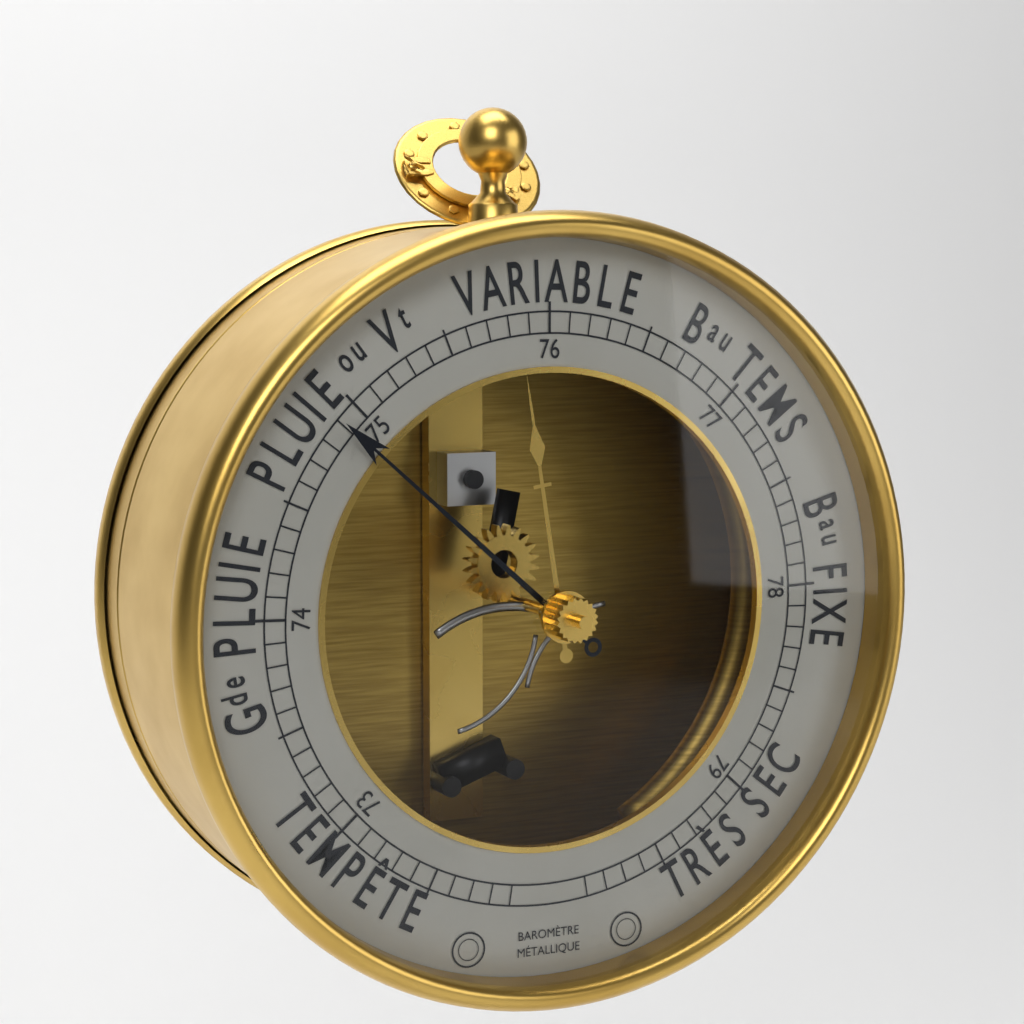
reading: 74.9 (no unit)
